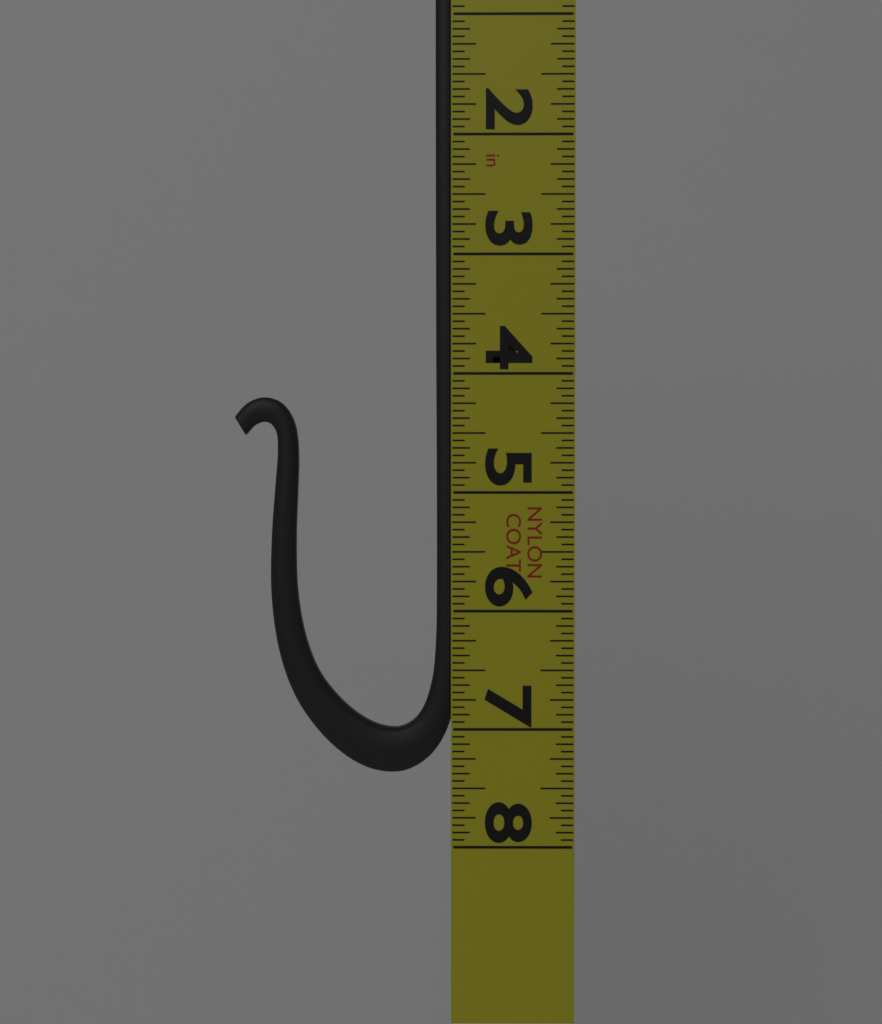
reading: 7.3750 in
